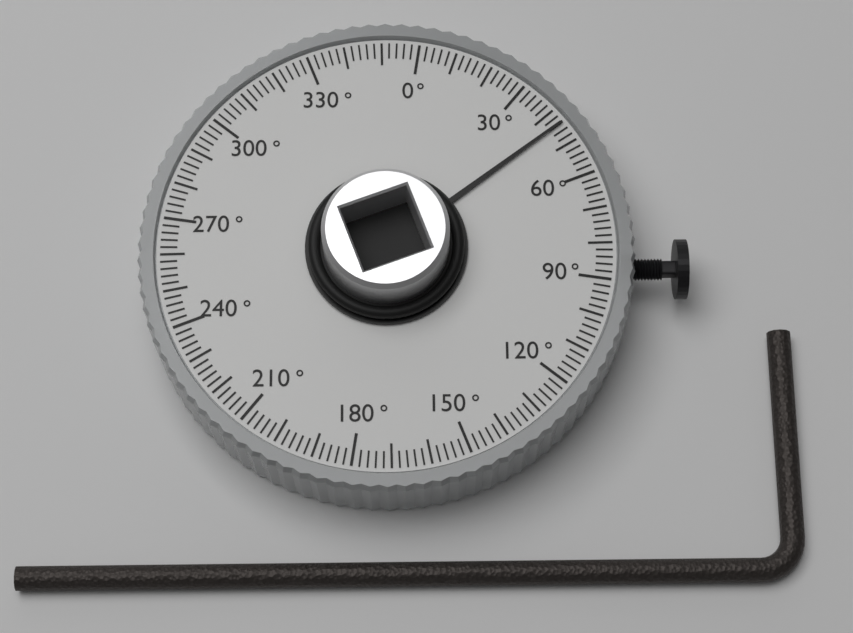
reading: 44 °
